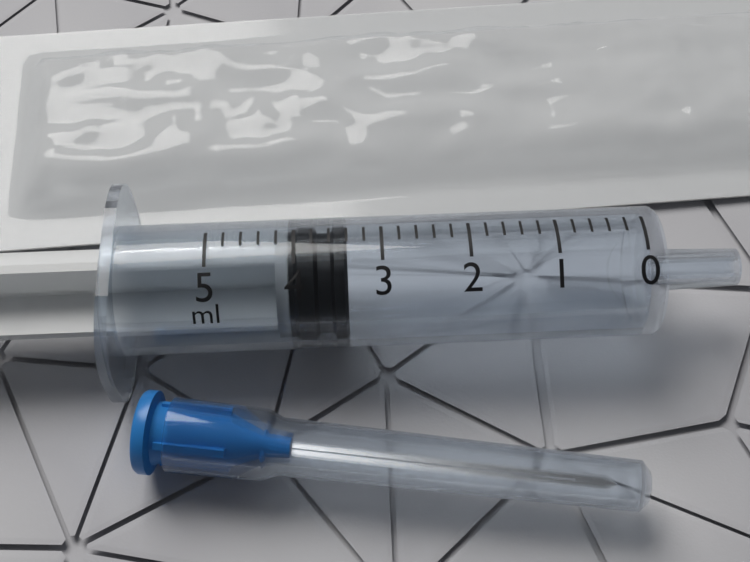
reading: 3.4 ml
